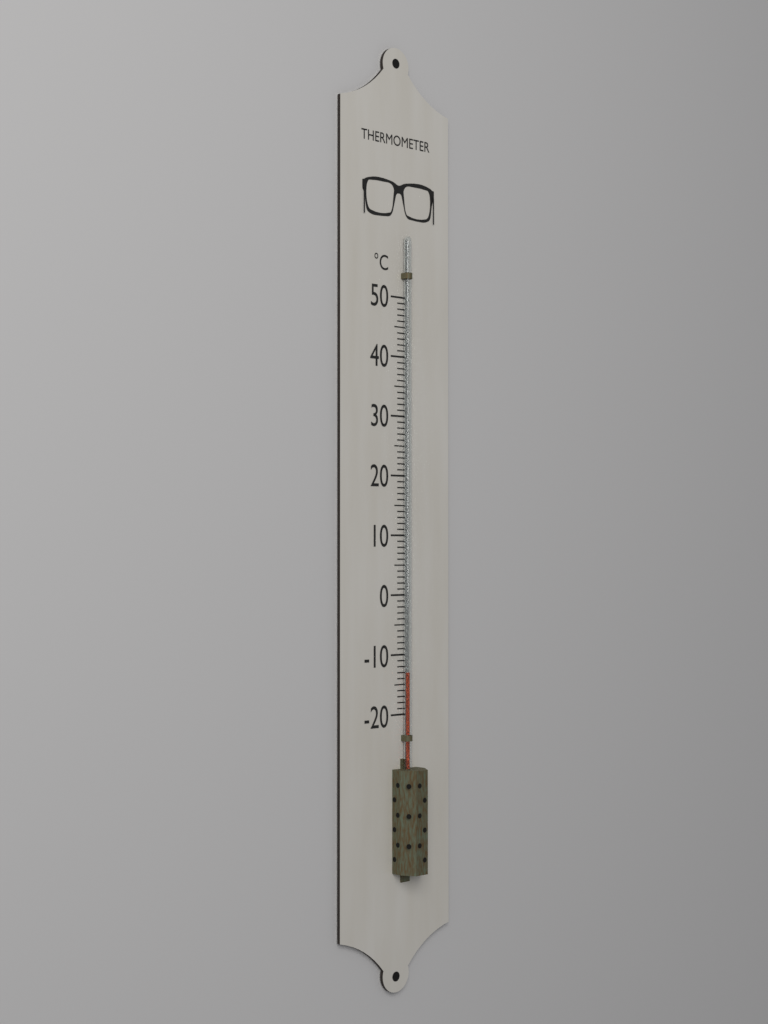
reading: -13 °C
